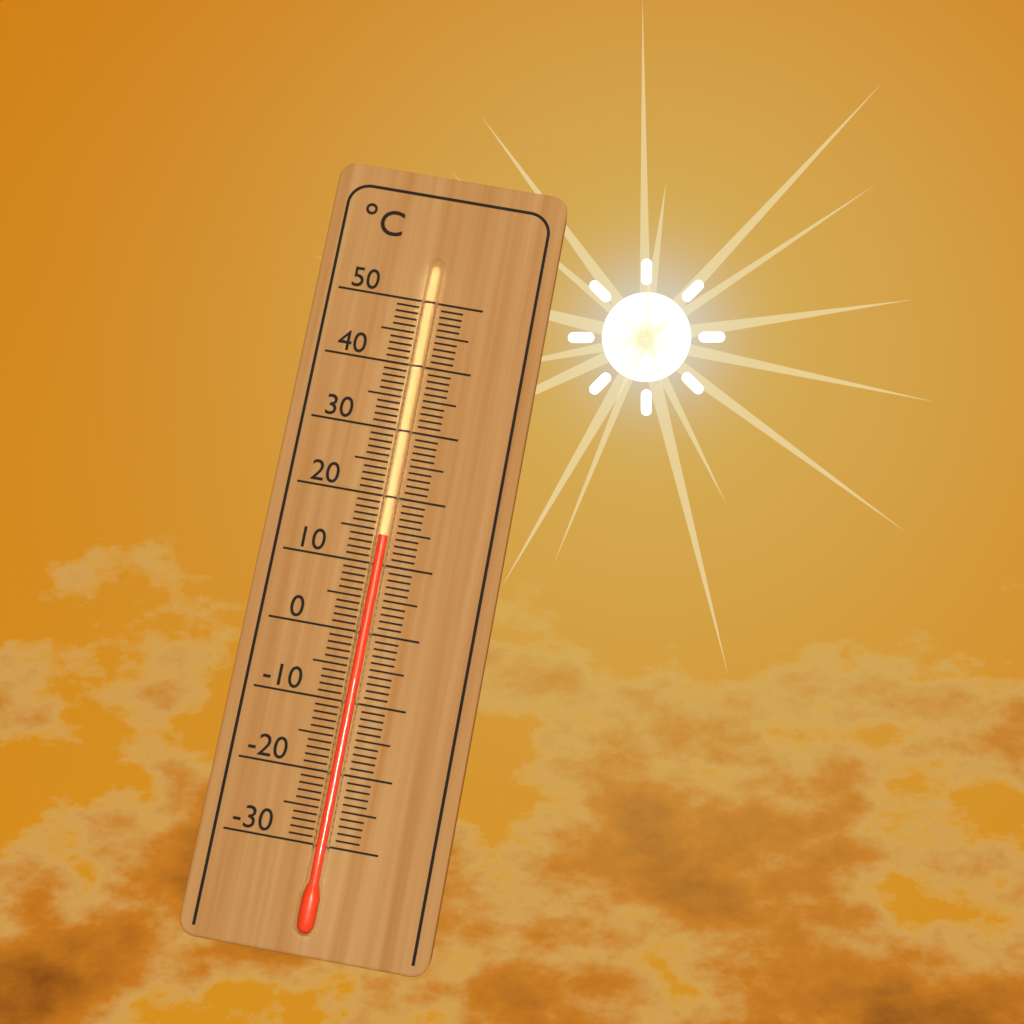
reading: 14 °C
